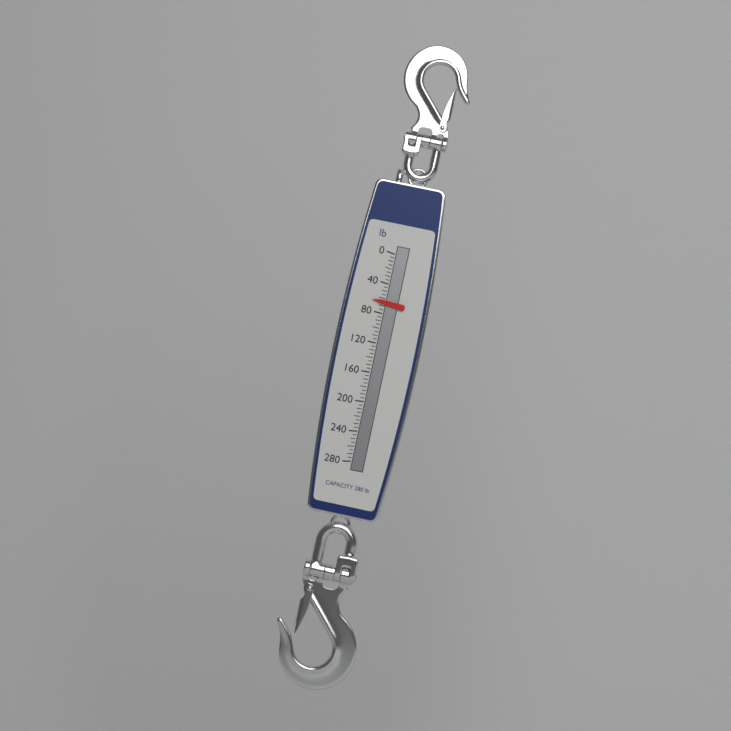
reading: 65 lb
